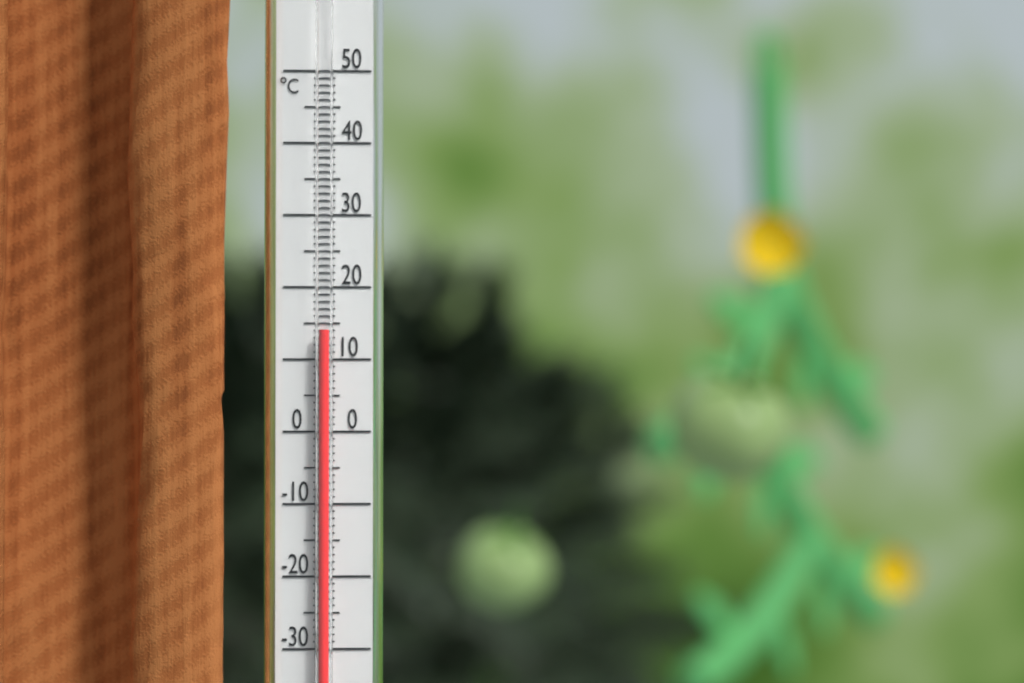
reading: 14 °C
